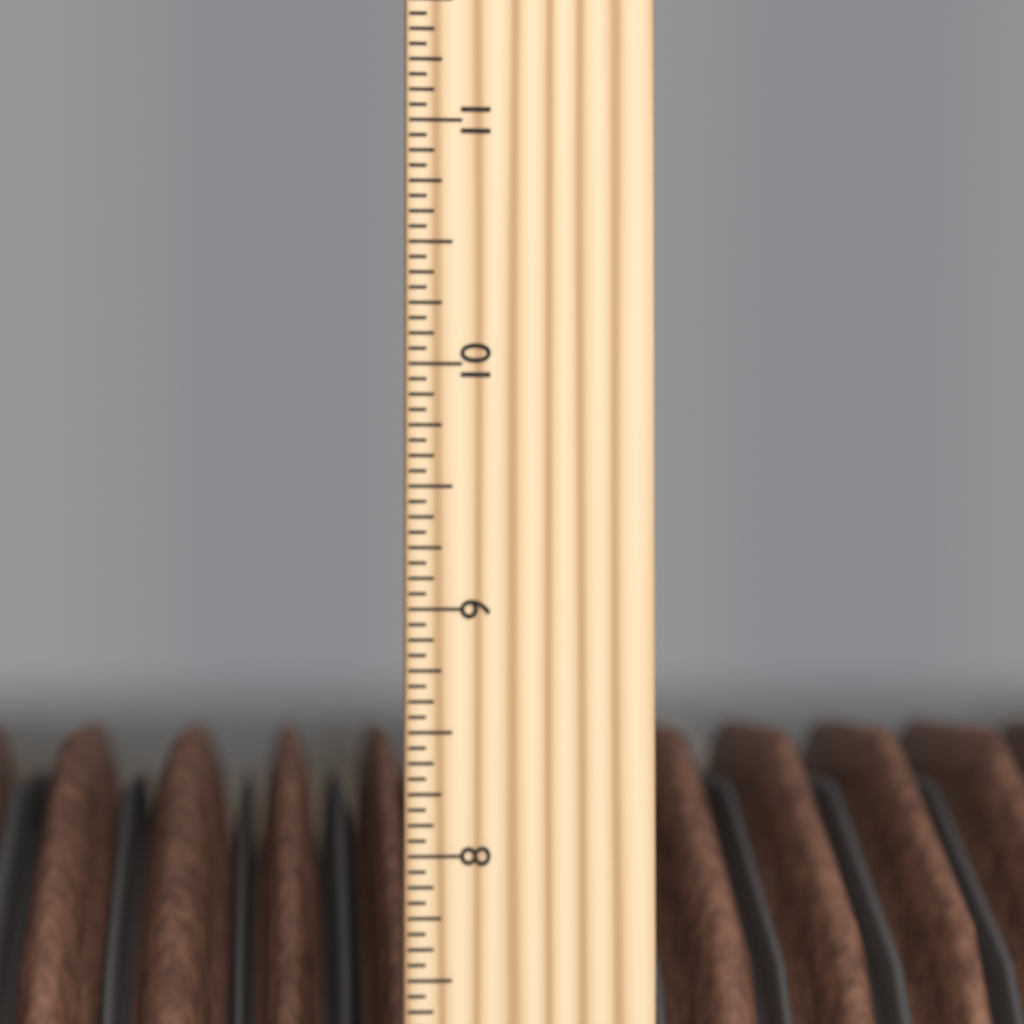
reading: 8.5000 inch
